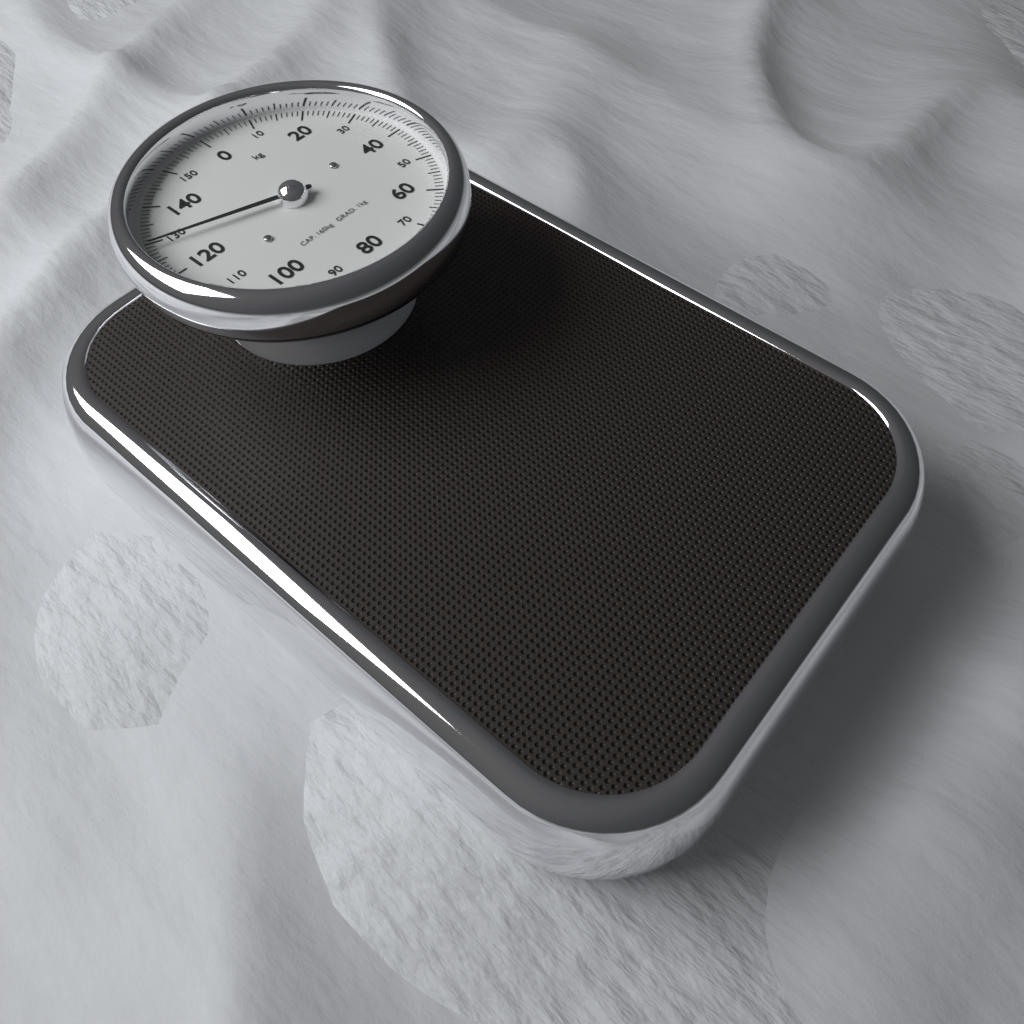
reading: 129 kg
